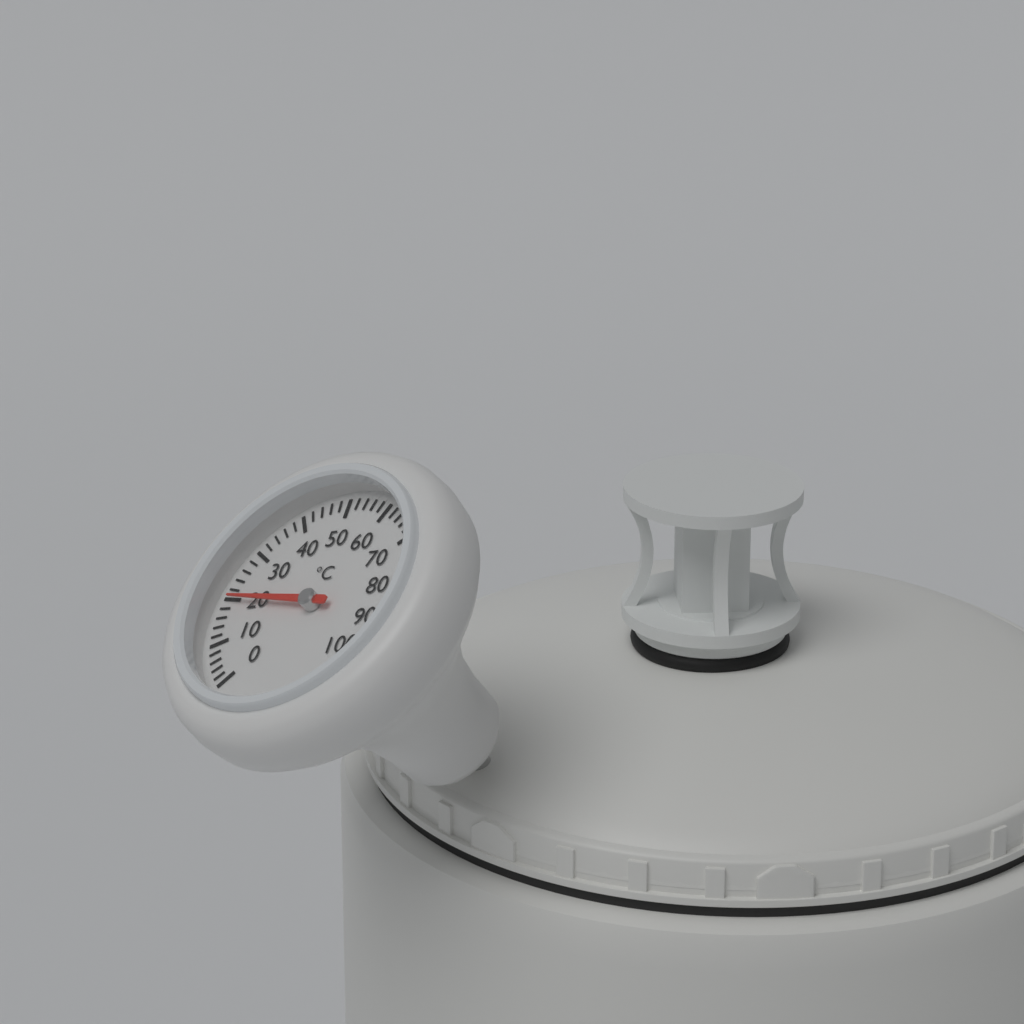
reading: 20 °C
